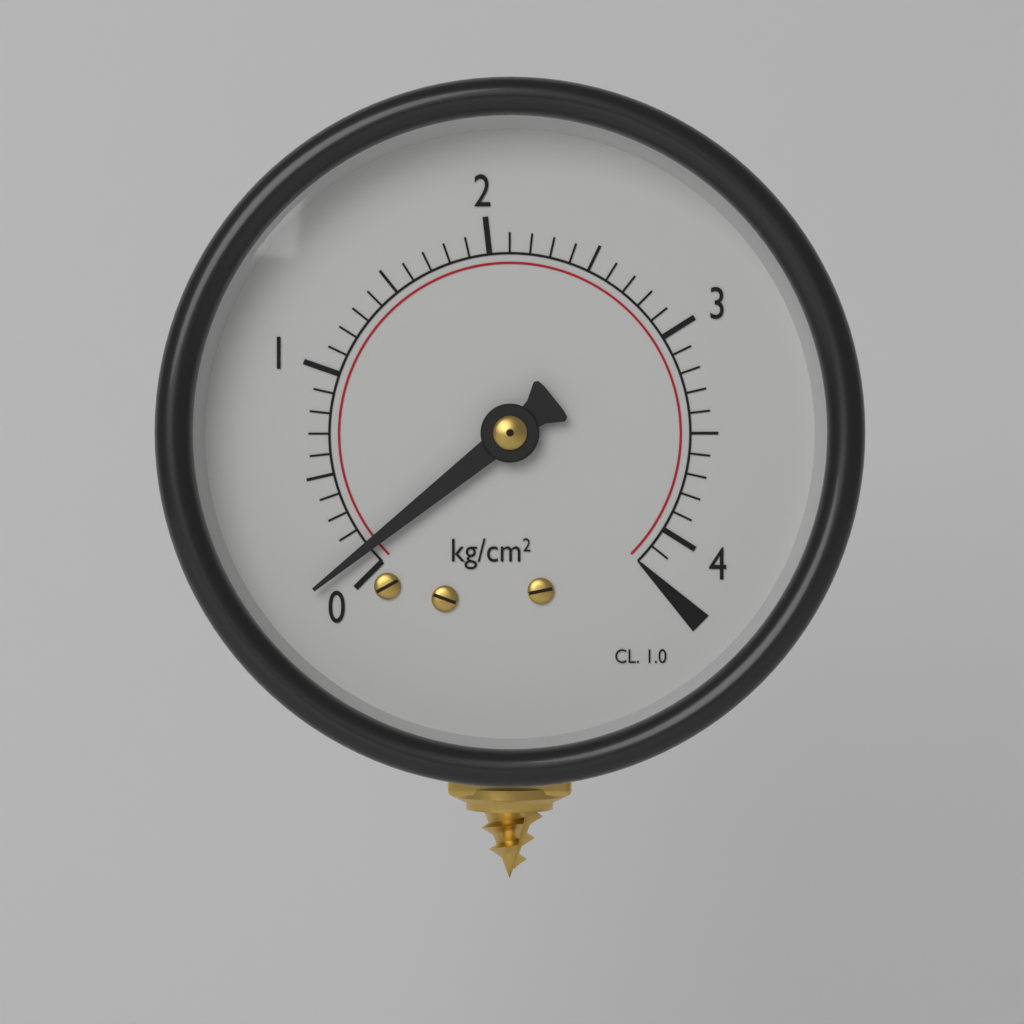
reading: 0.1 kg/cm²
